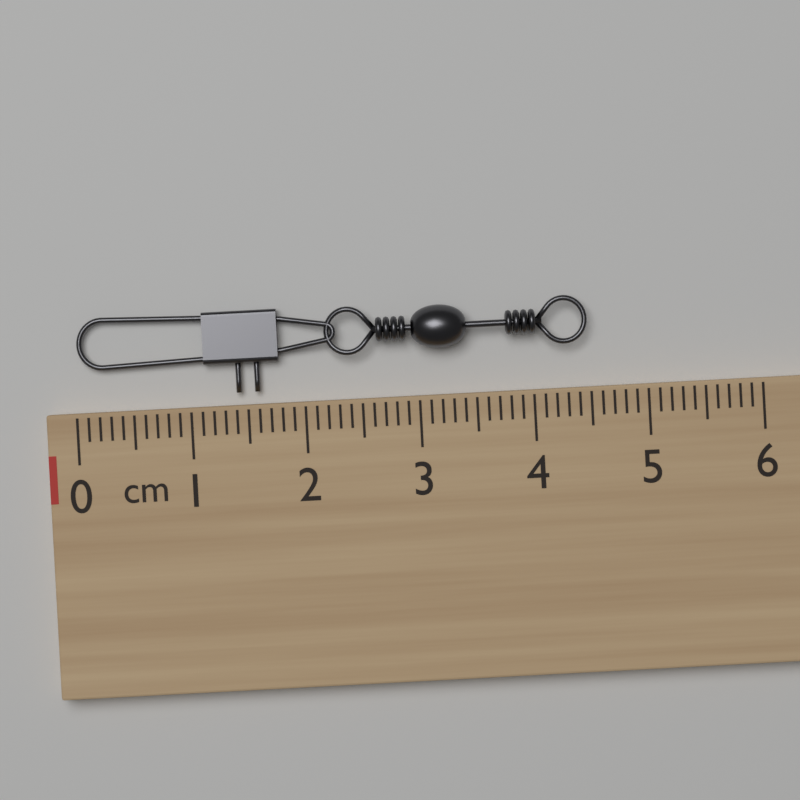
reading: 4.5 cm
